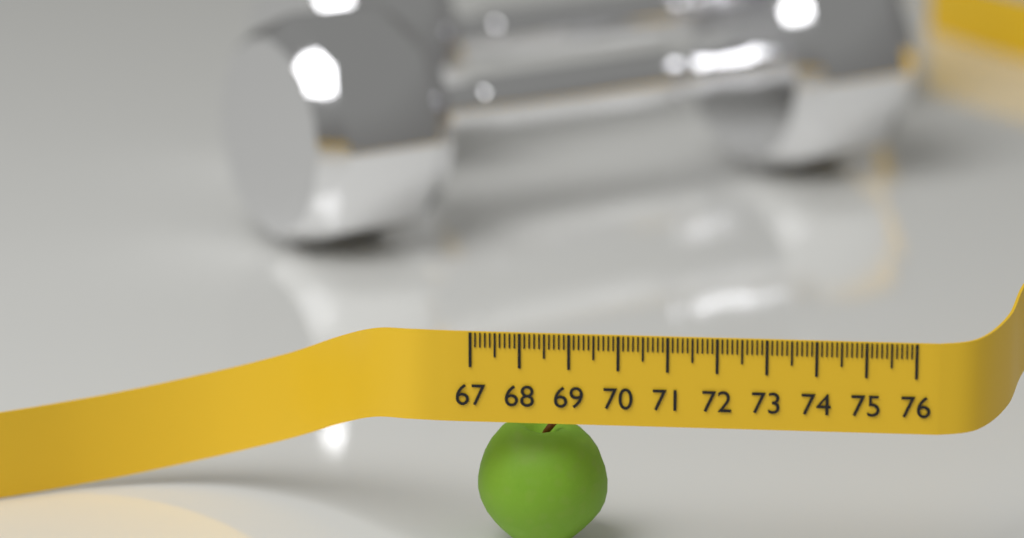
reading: 69.7 (no unit)
